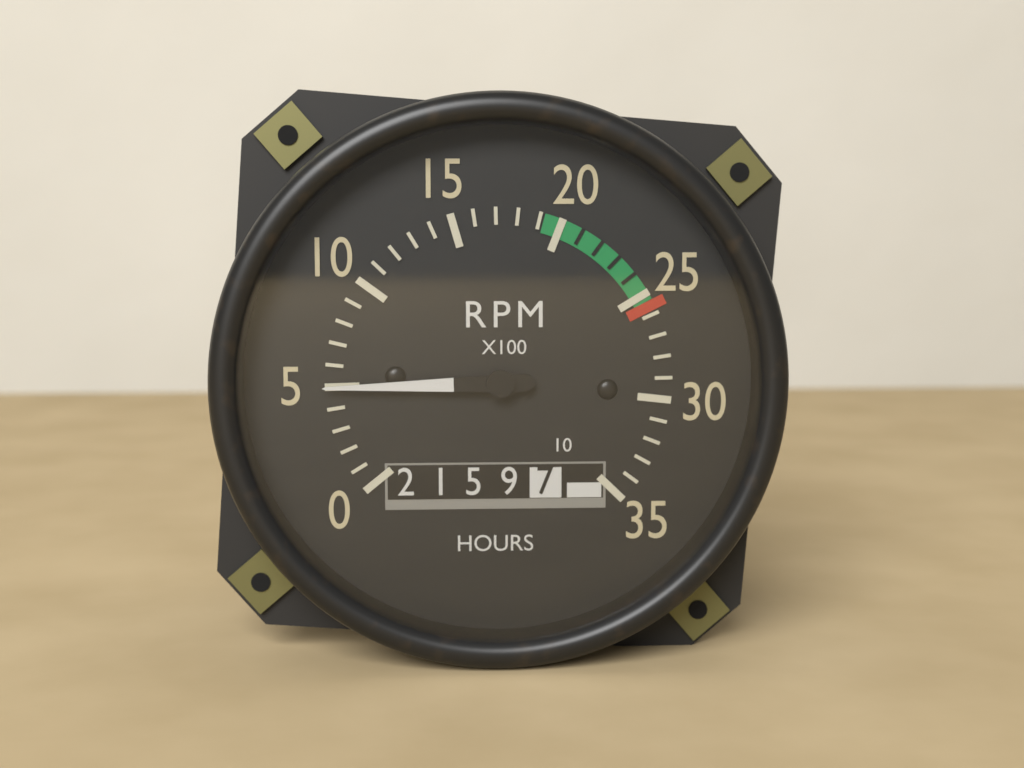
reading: 5 RPM x100
